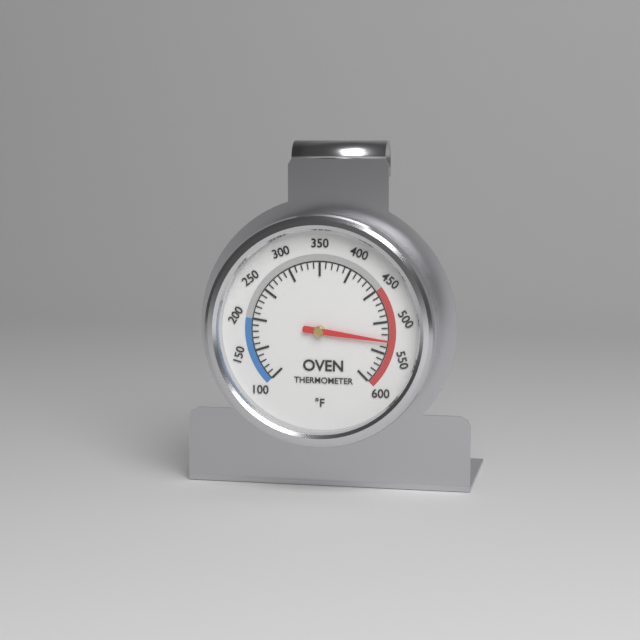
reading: 530 °F
